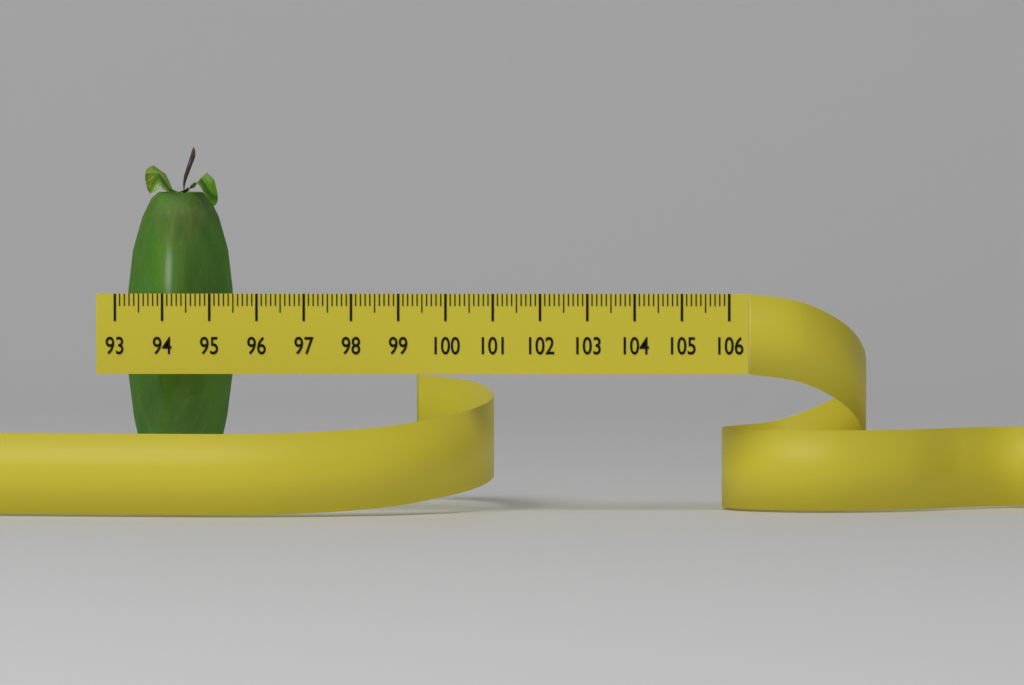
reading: 95.3 (no unit)
